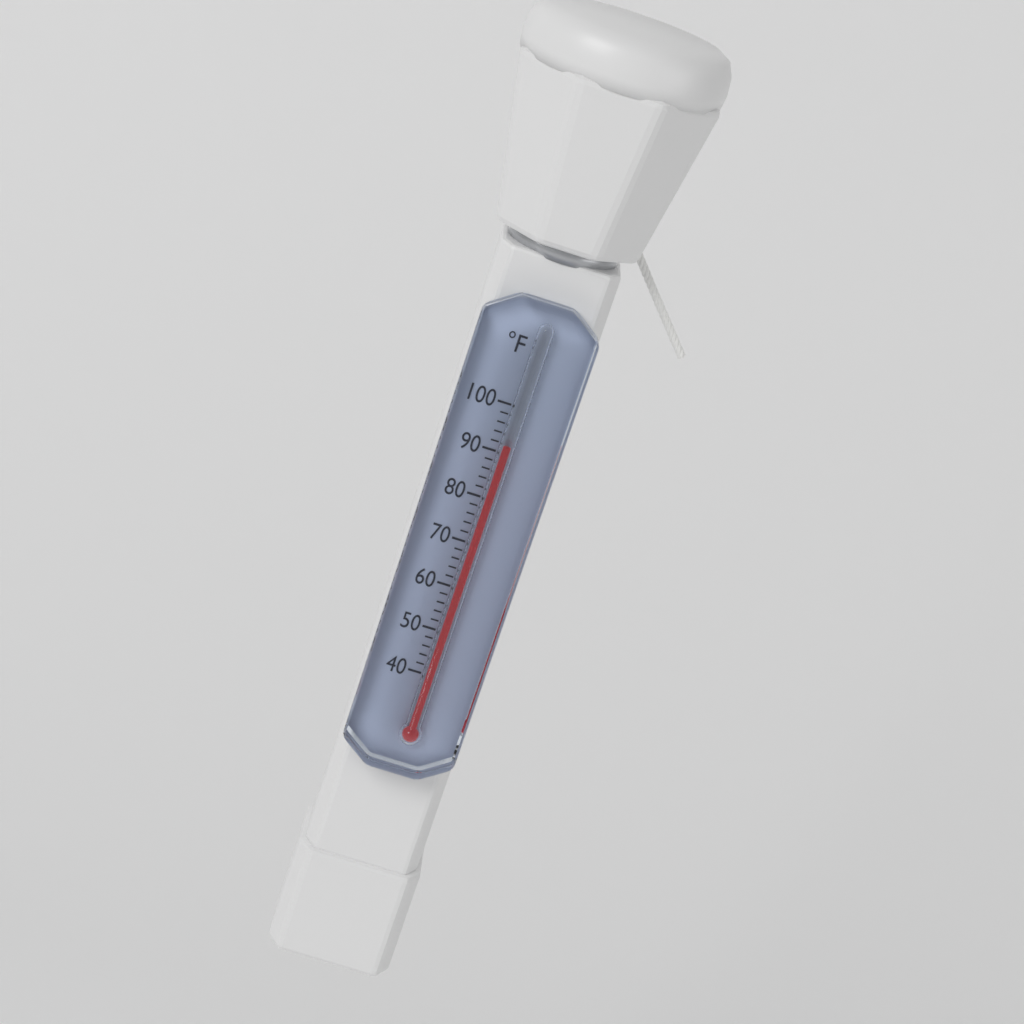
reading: 92 °F
